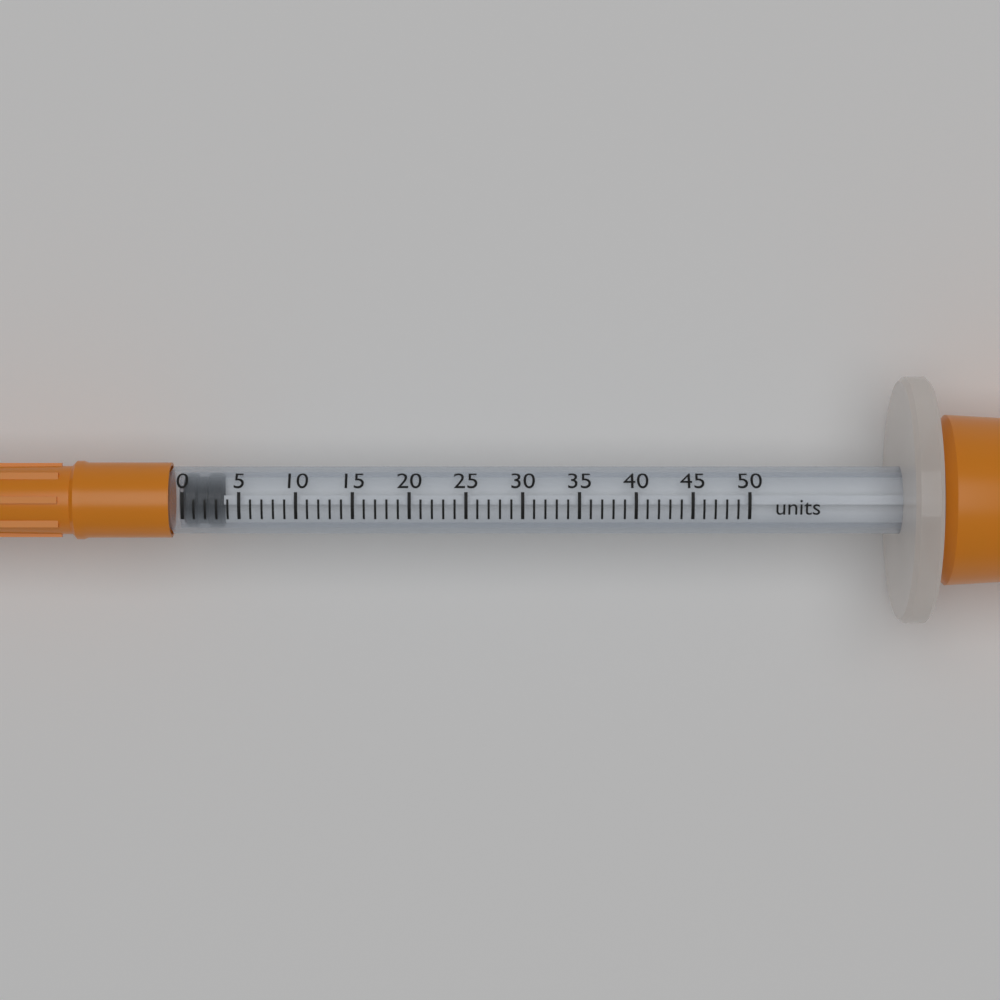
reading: 0 units
